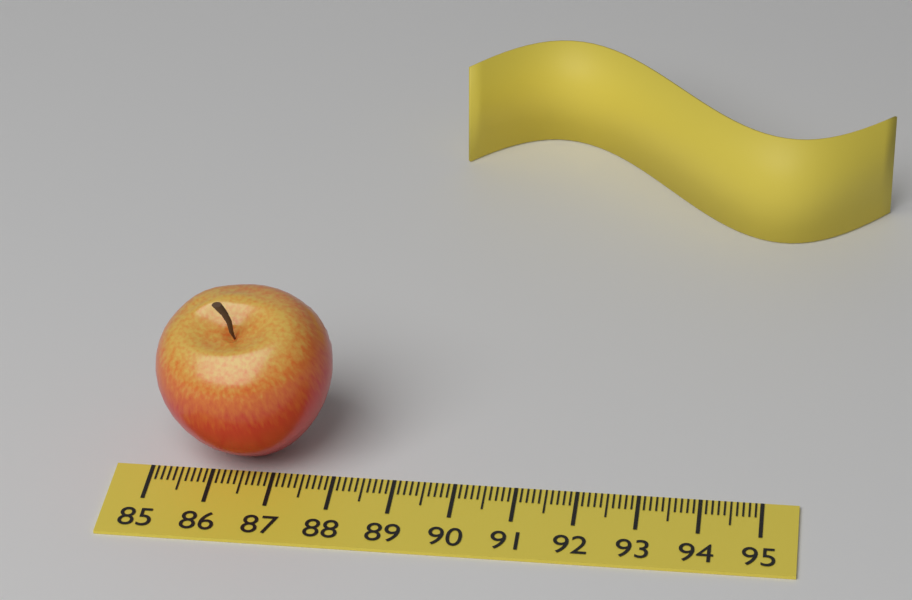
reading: 87.9 (no unit)
